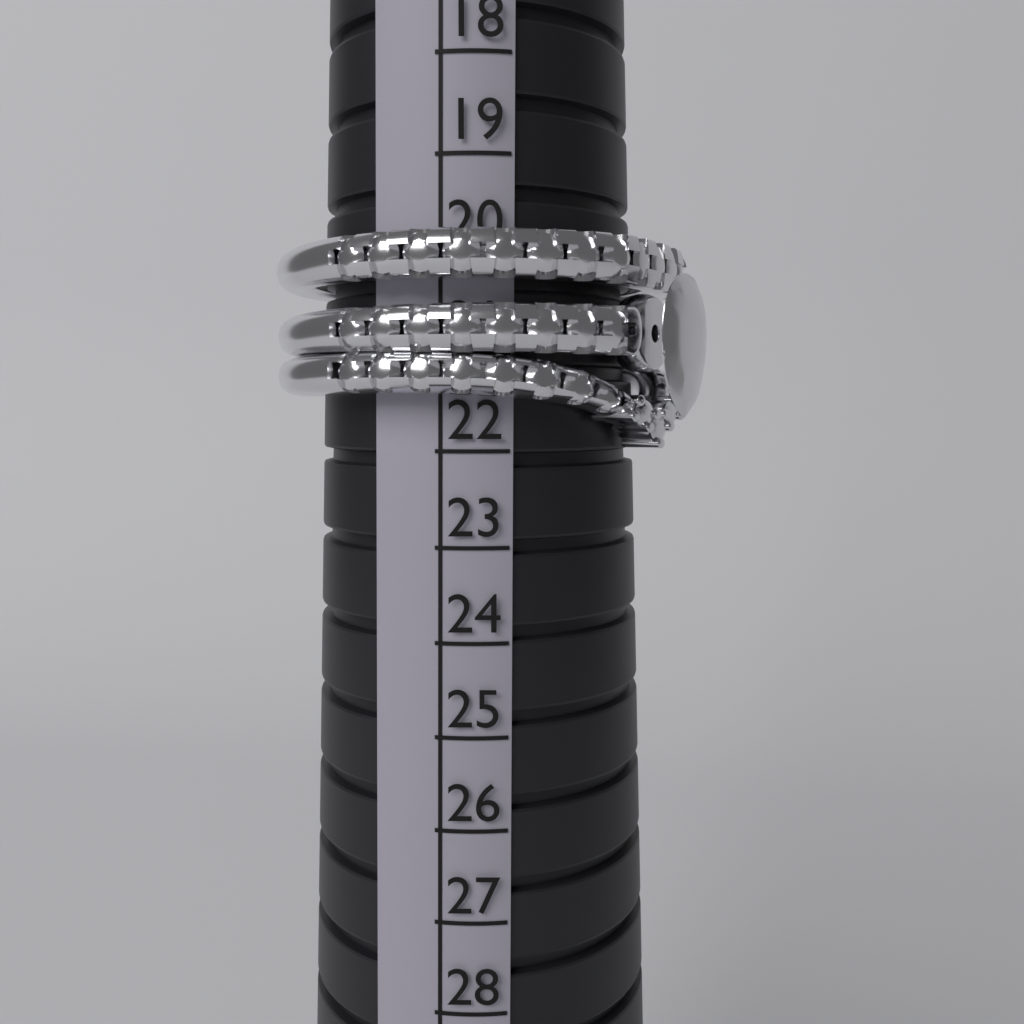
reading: 22 (no unit)
